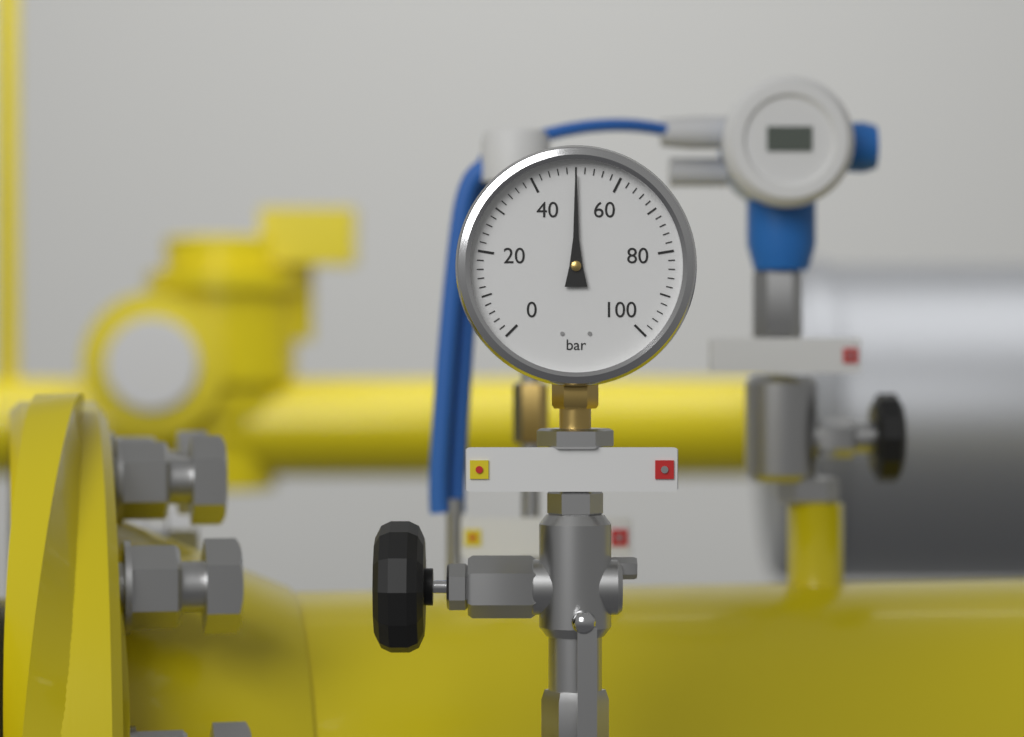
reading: 50 bar
